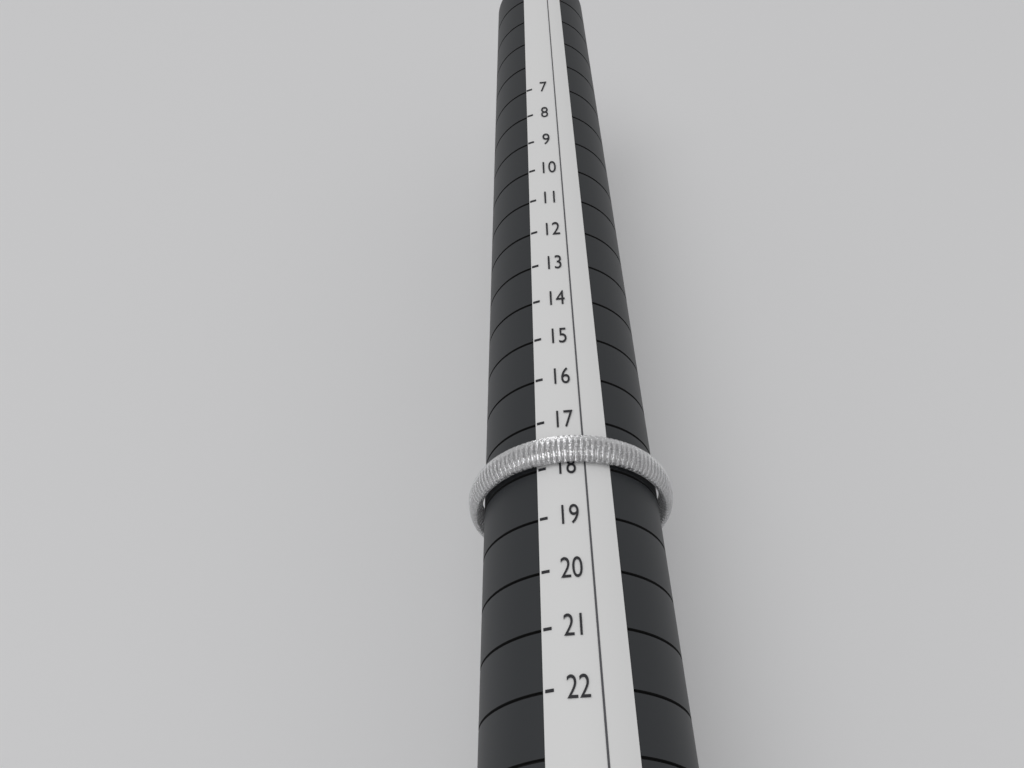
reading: 18 (no unit)
